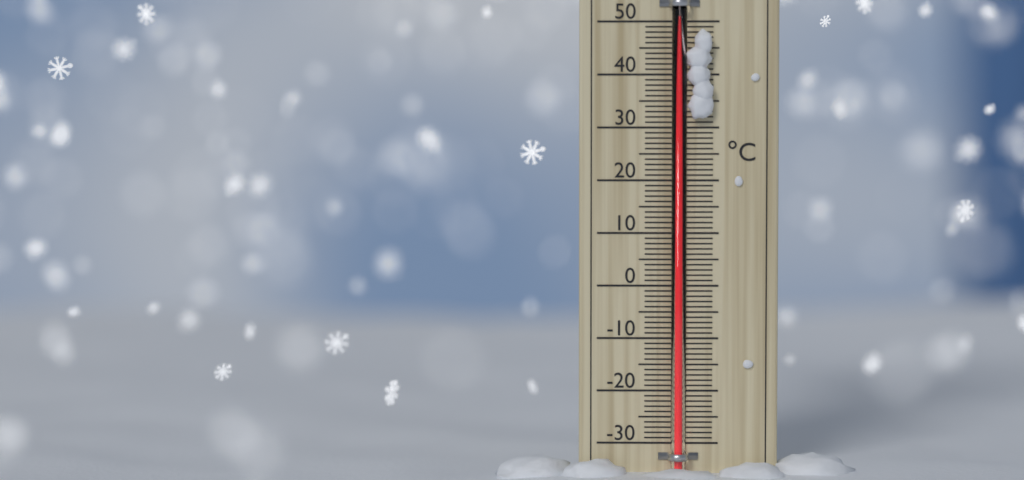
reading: 49 °C
